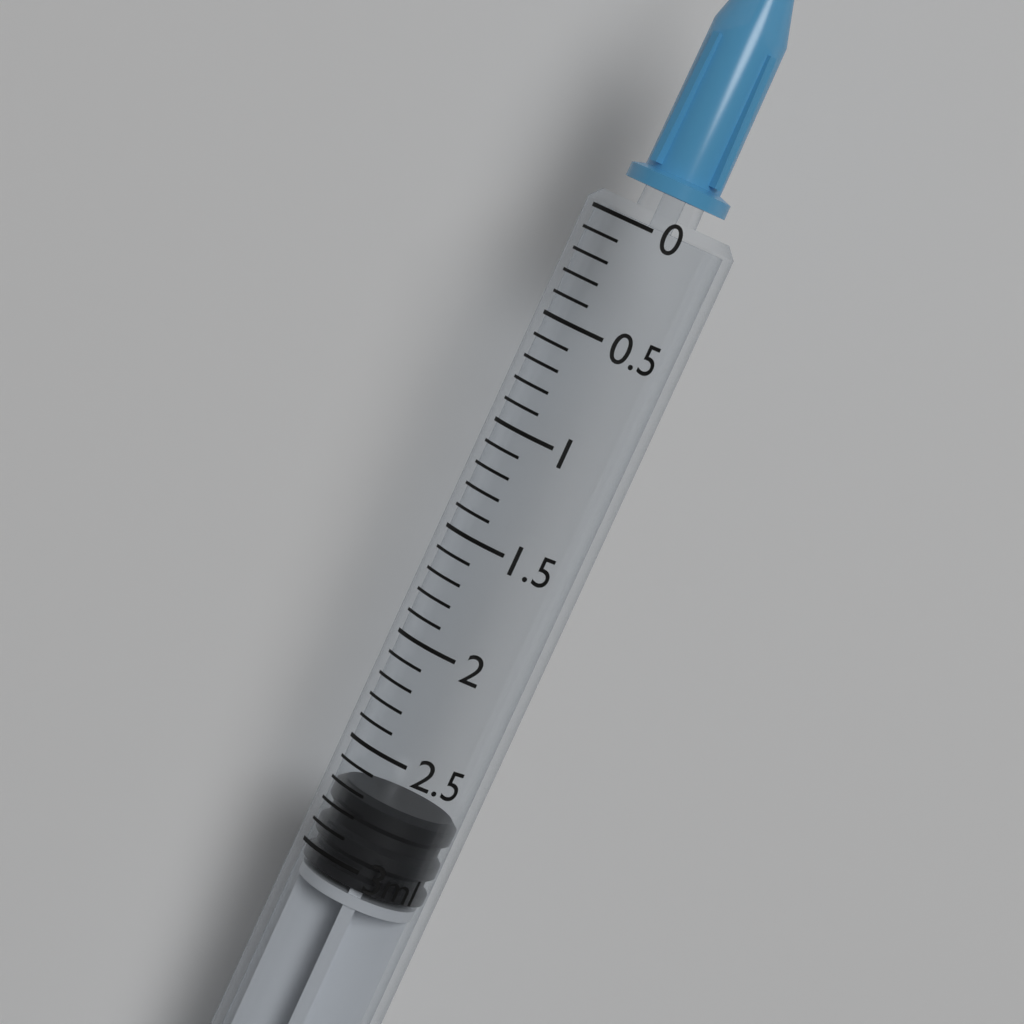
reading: 2.7 ml
